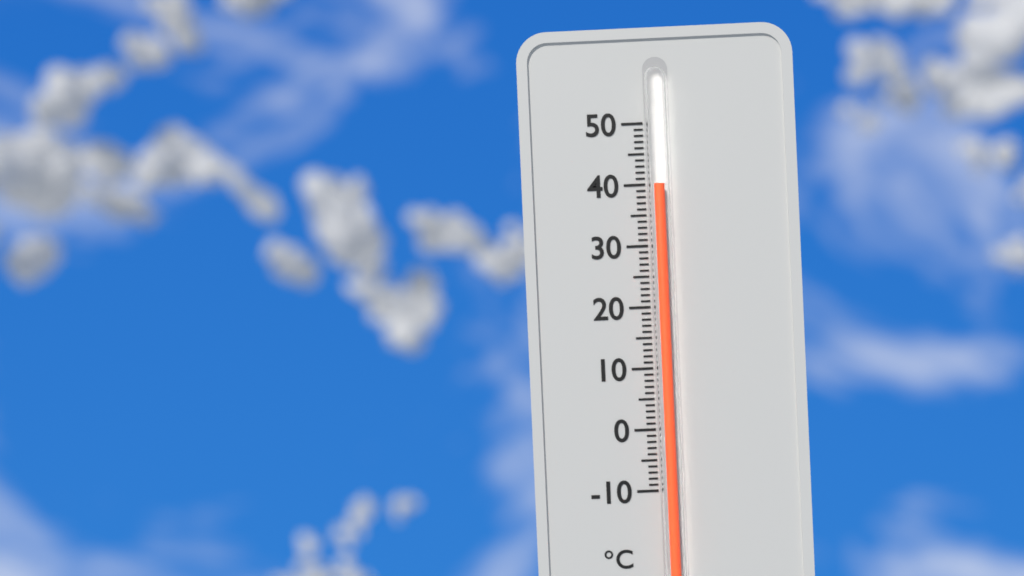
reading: 40 °C
